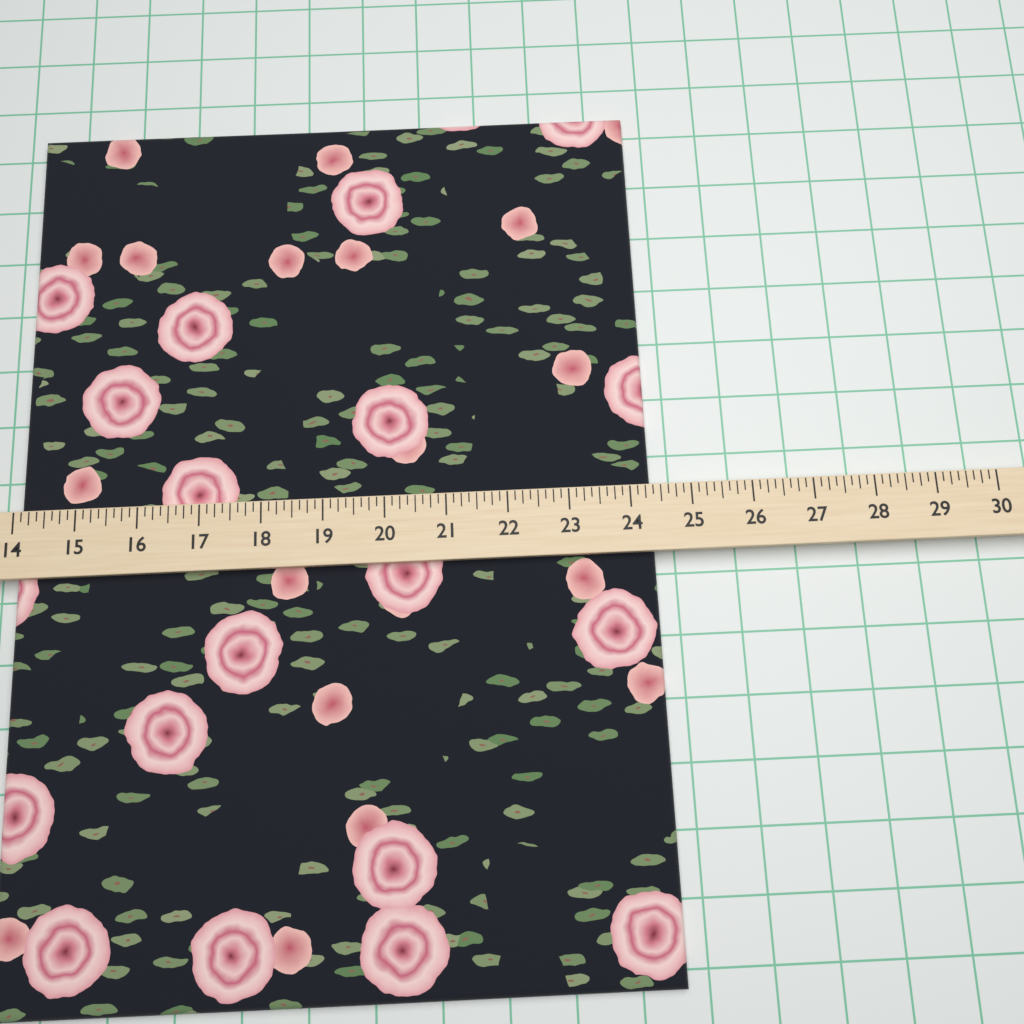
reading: 24.375 (no unit)
